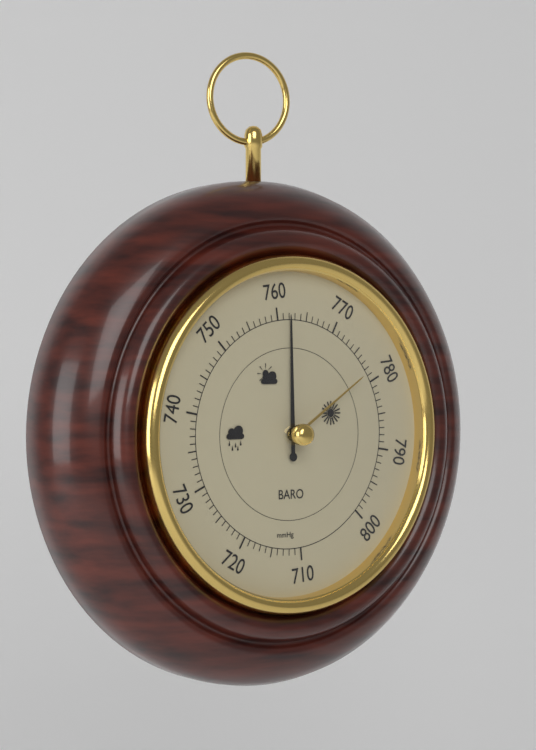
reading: 762 mmHg
